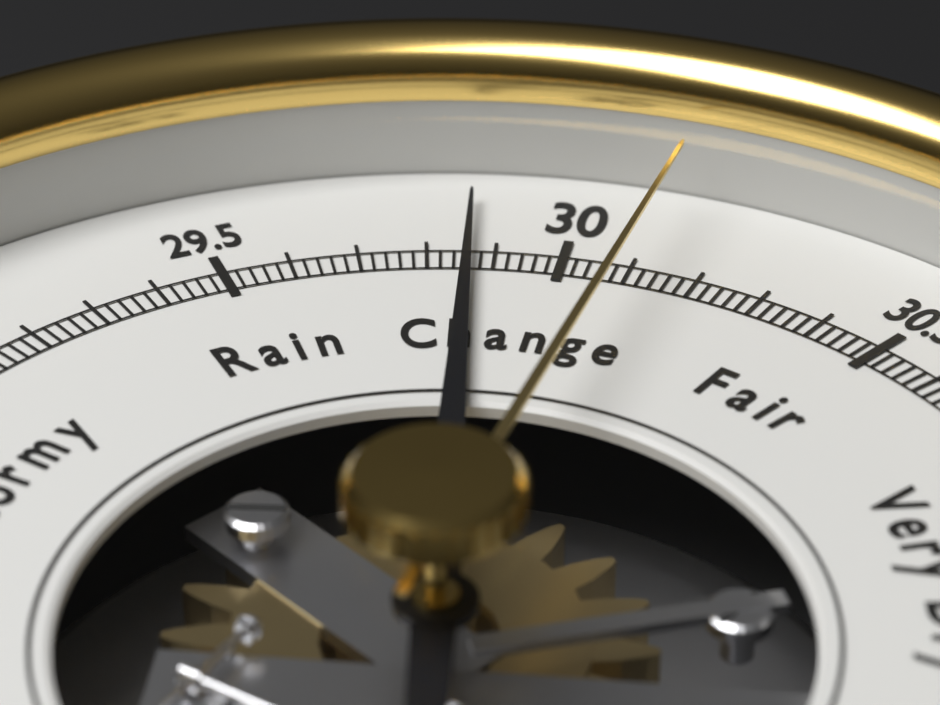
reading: 29.86 inHg
